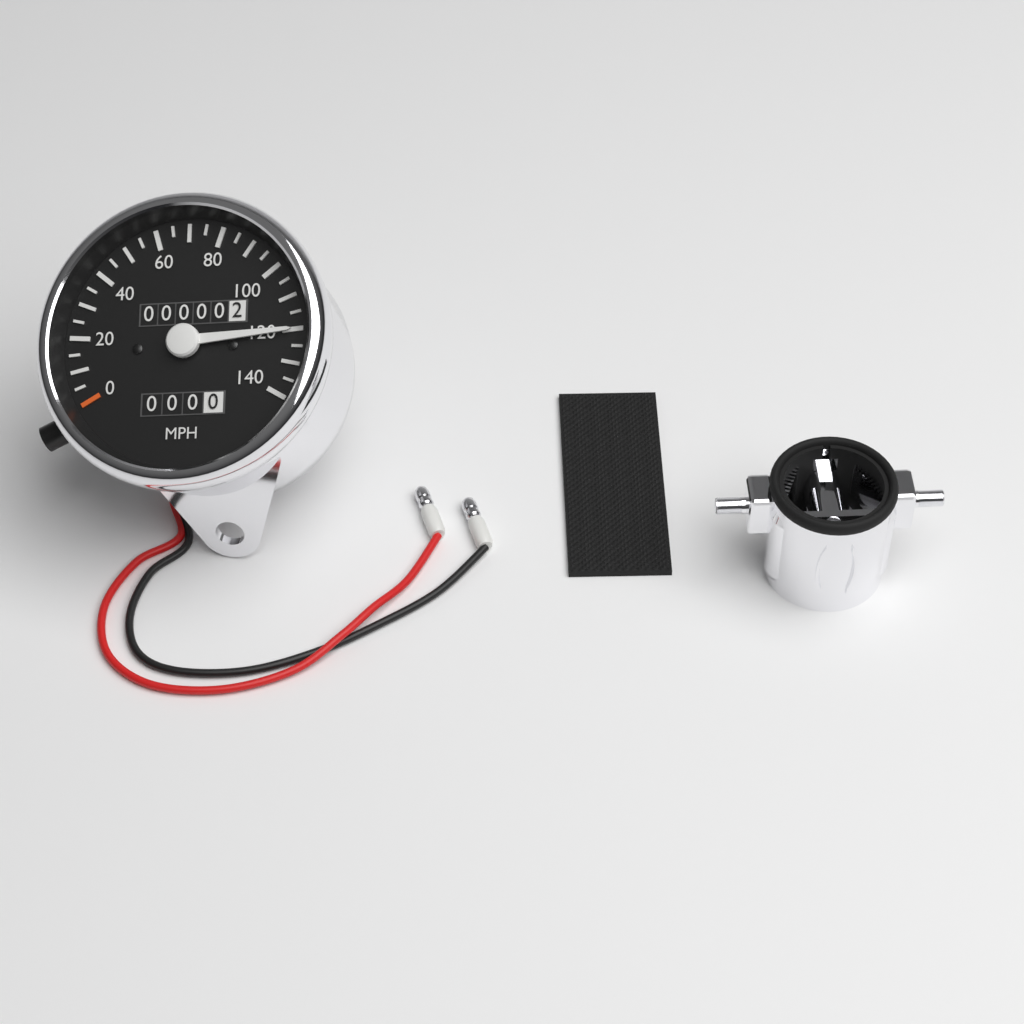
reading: 120 MPH
